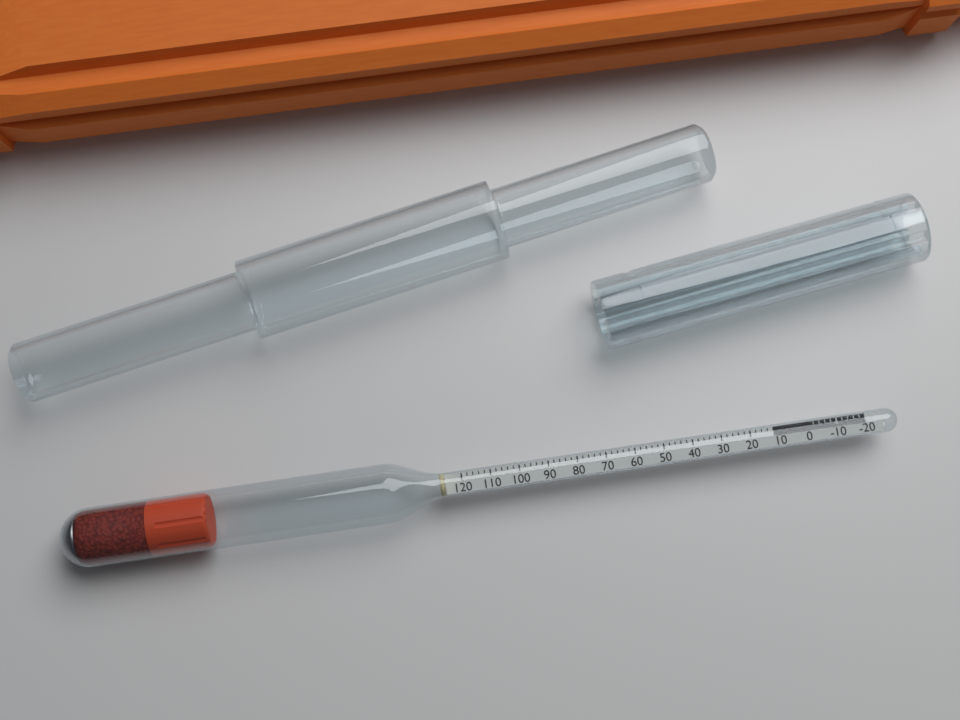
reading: 12 (no unit)
